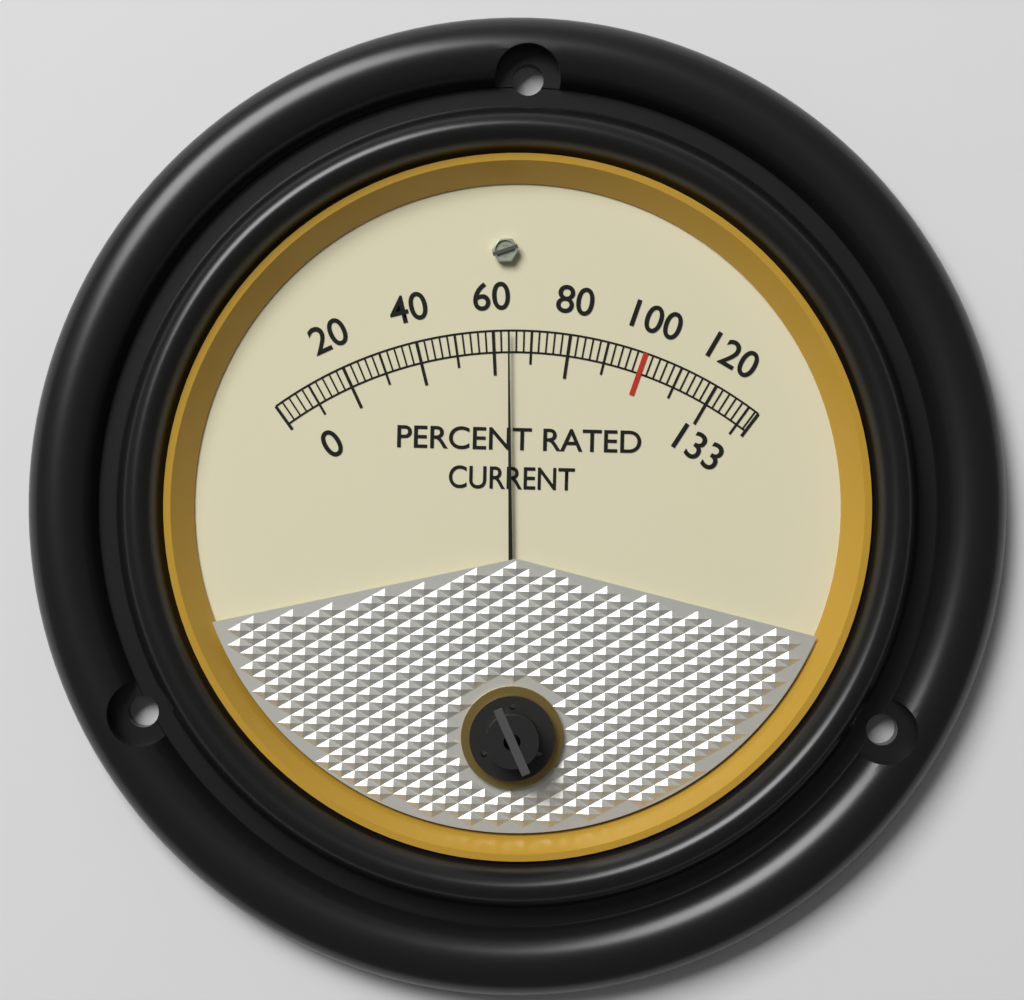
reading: 64 %
